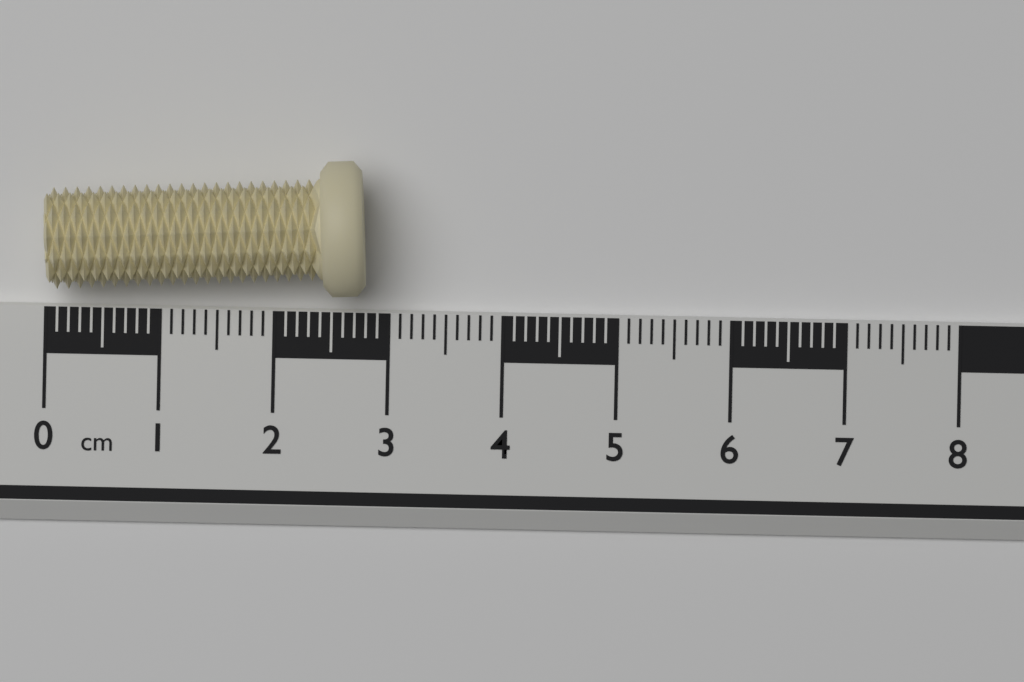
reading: 2.8 cm
